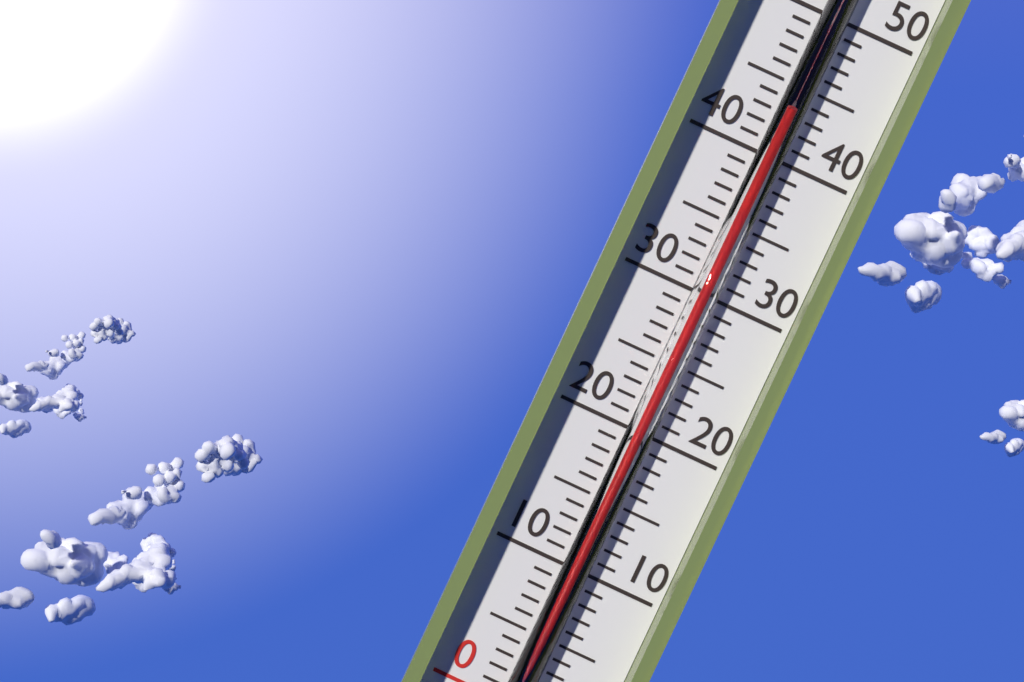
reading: 43 °C
